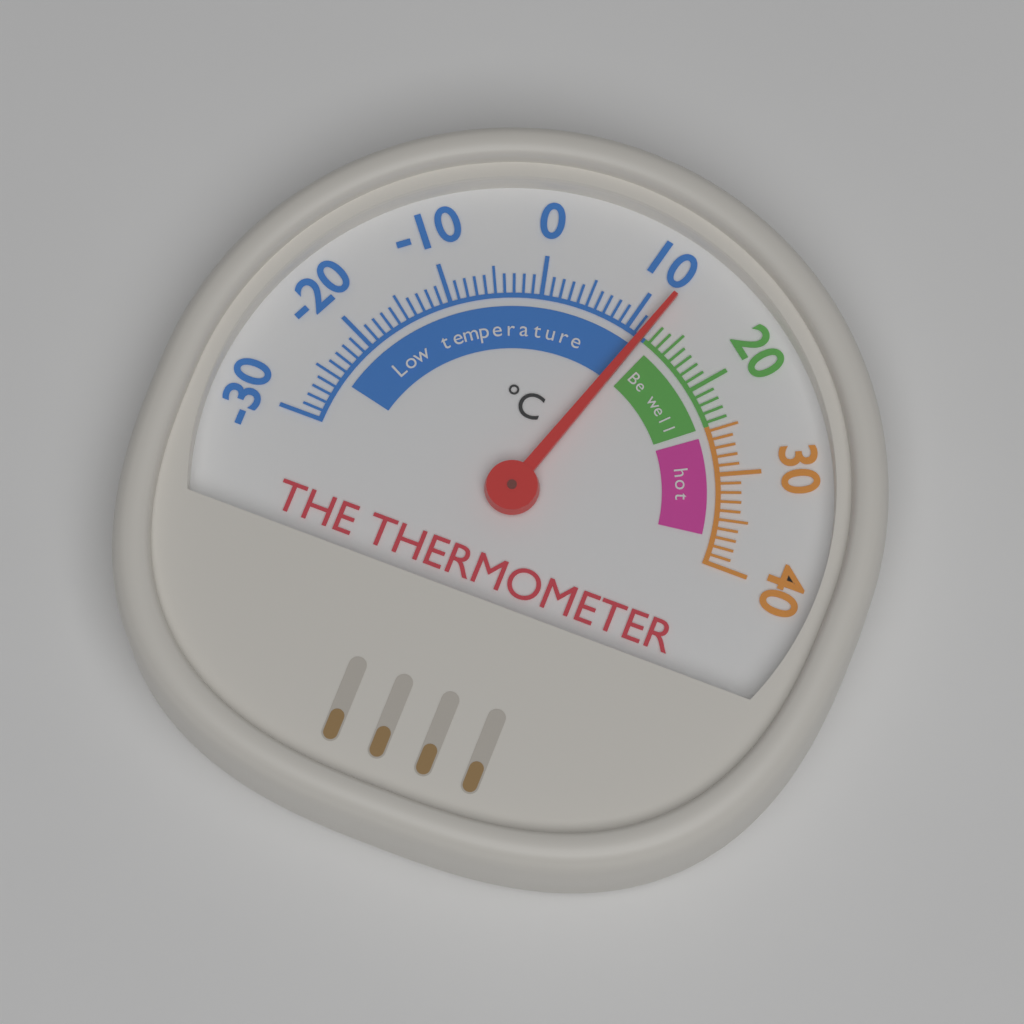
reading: 12 °C
